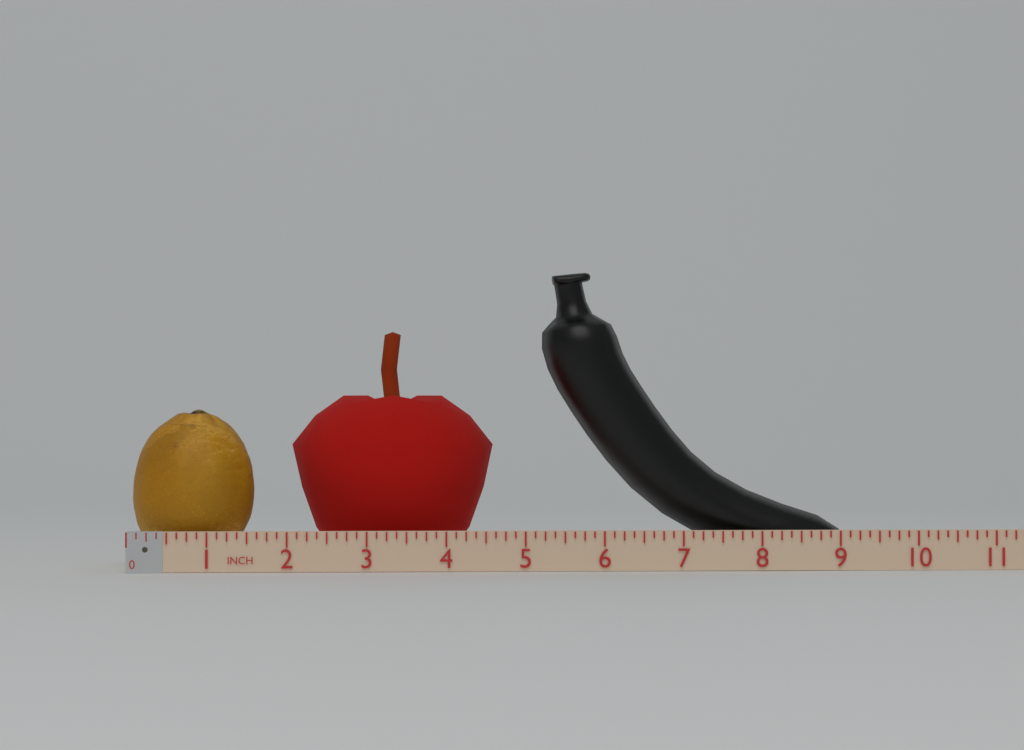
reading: 9.125 in
